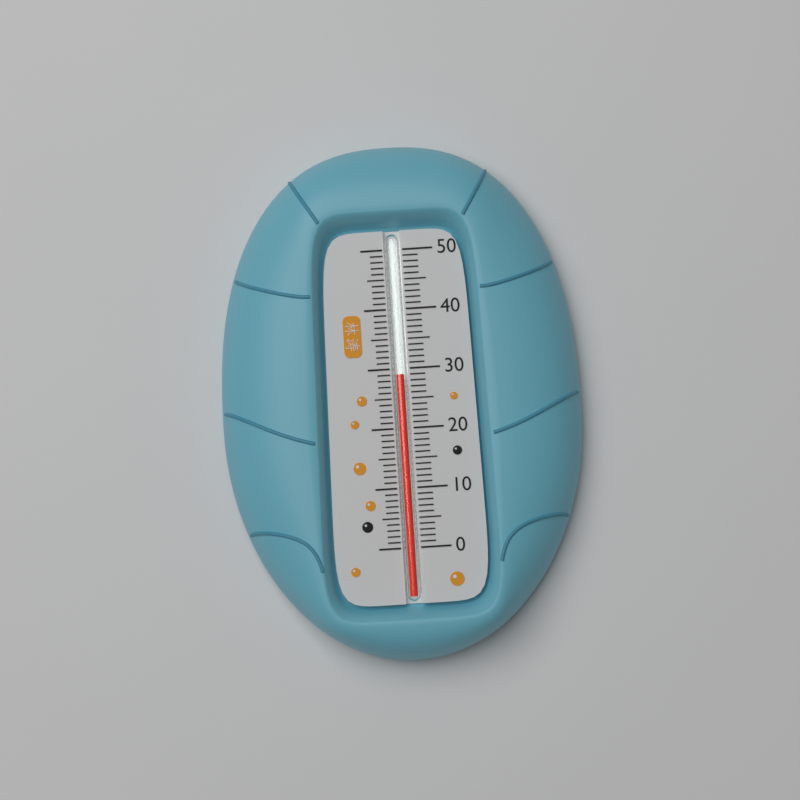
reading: 29 (no unit)
